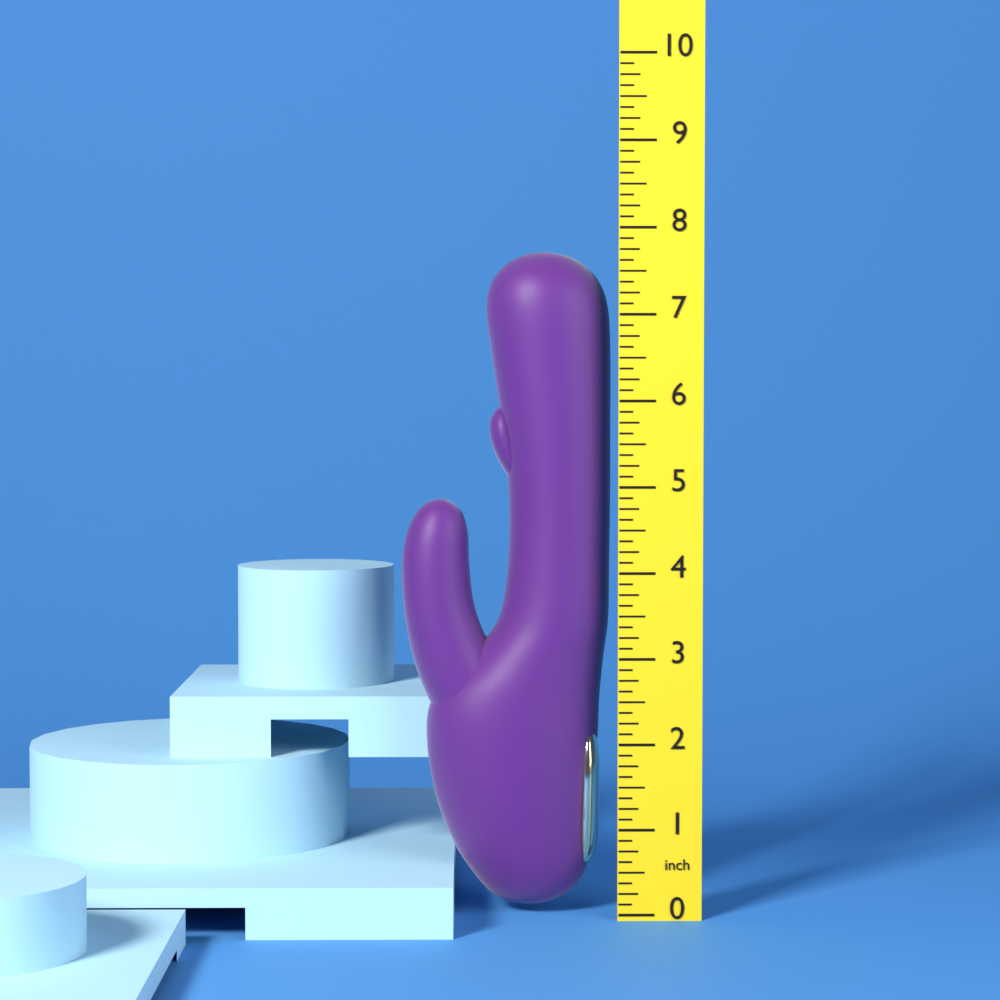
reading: 7.750 inch
